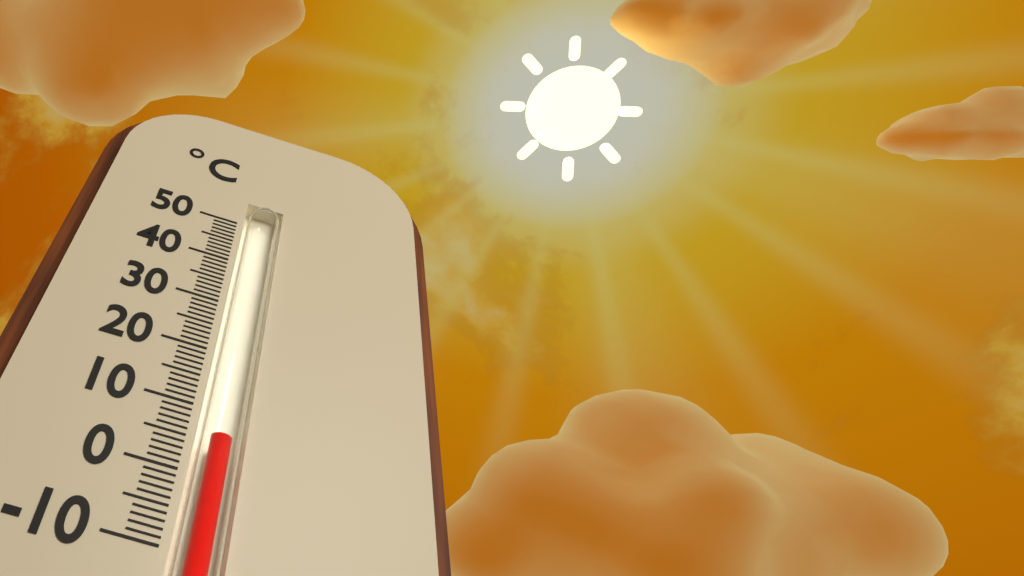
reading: 6 °C
